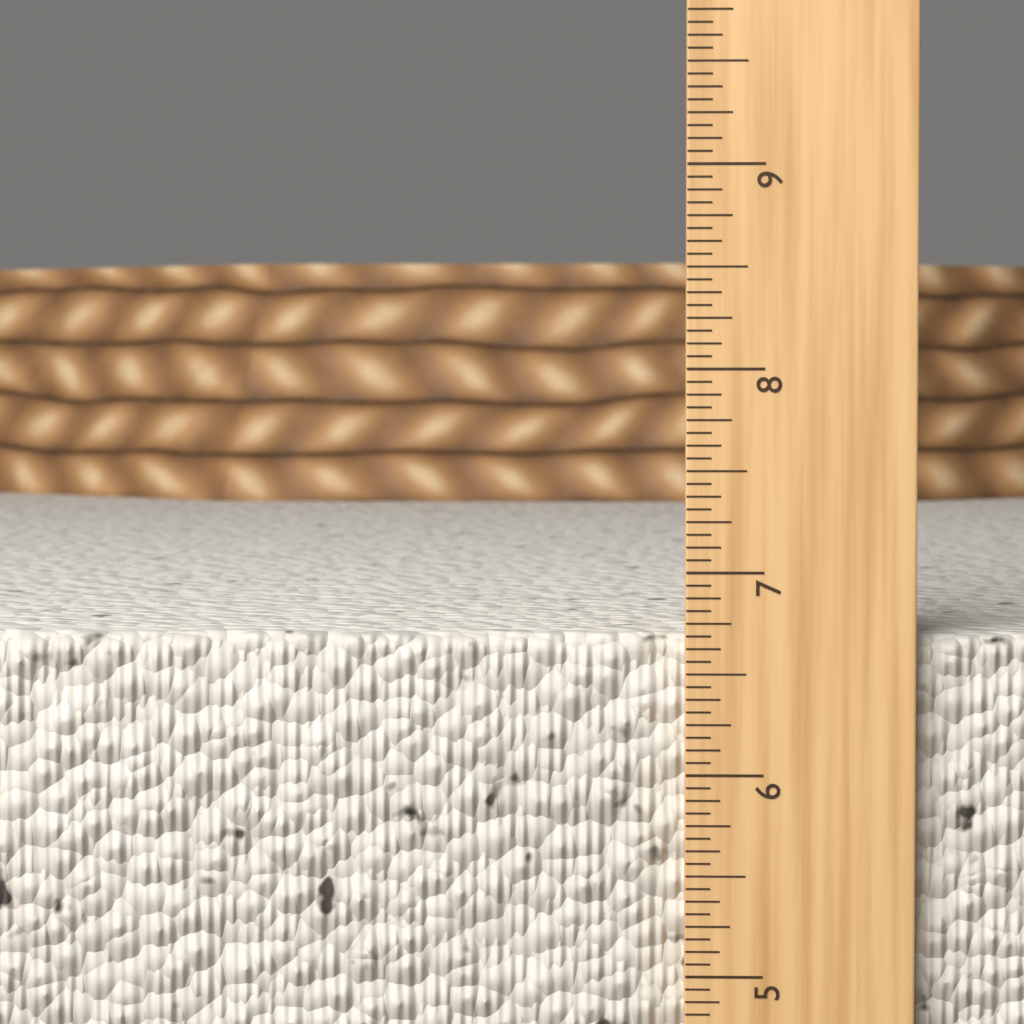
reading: 6.6875 in
